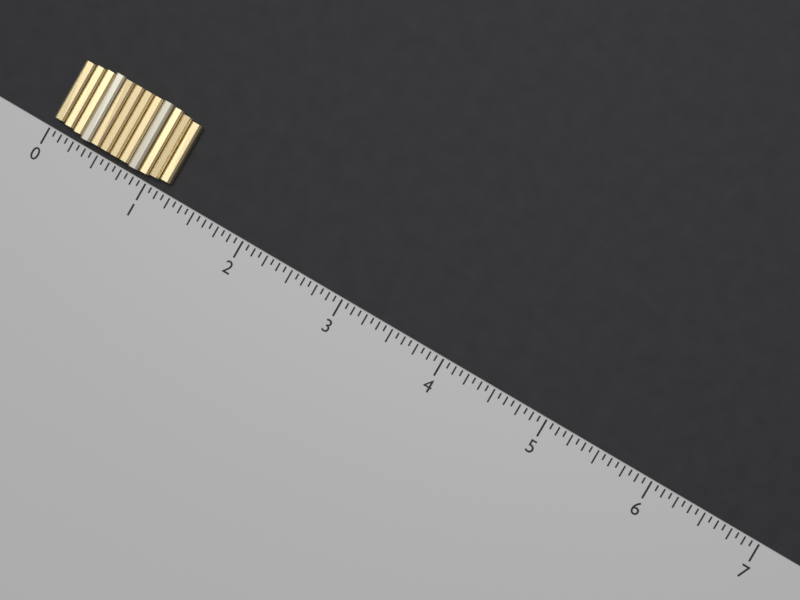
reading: 1.1875 (no unit)
